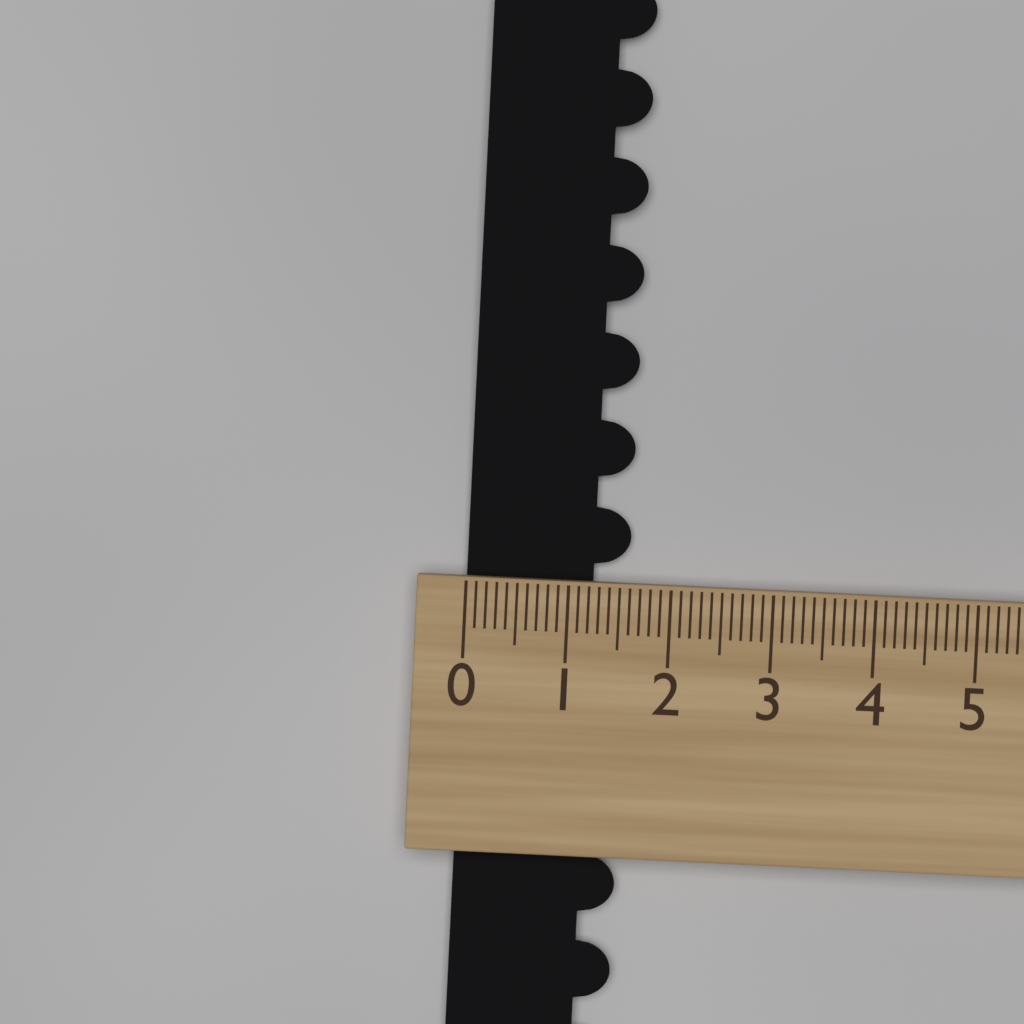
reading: 1.6 (no unit)
